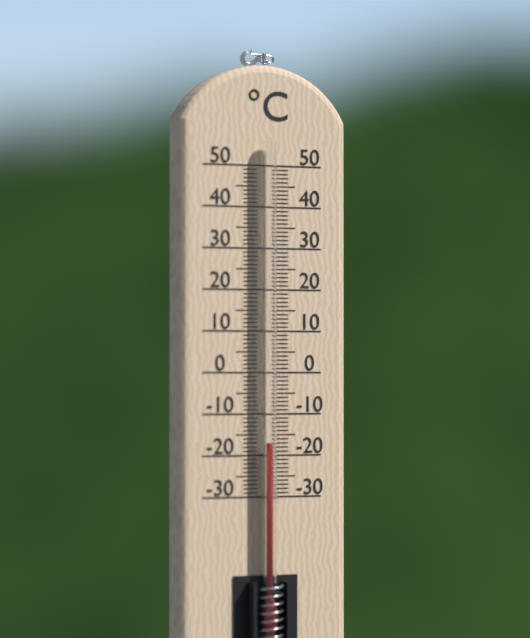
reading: -17 °C
